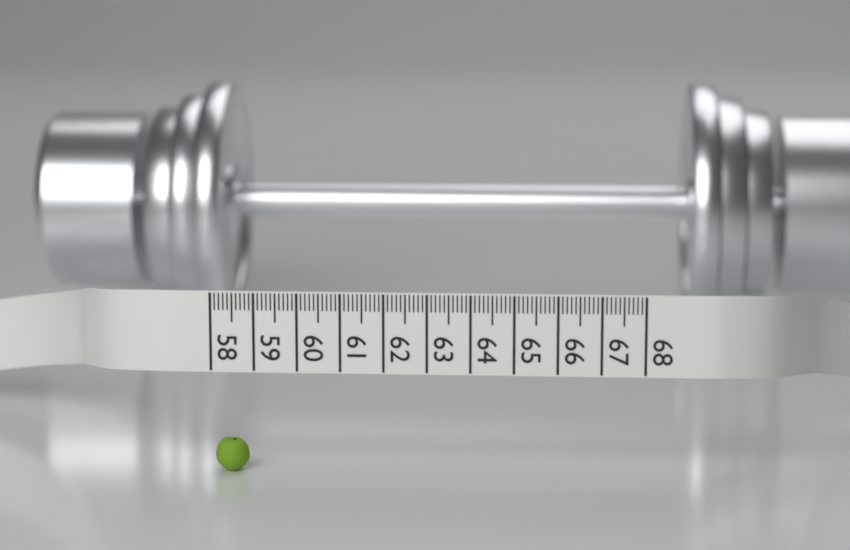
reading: 58.8 (no unit)
